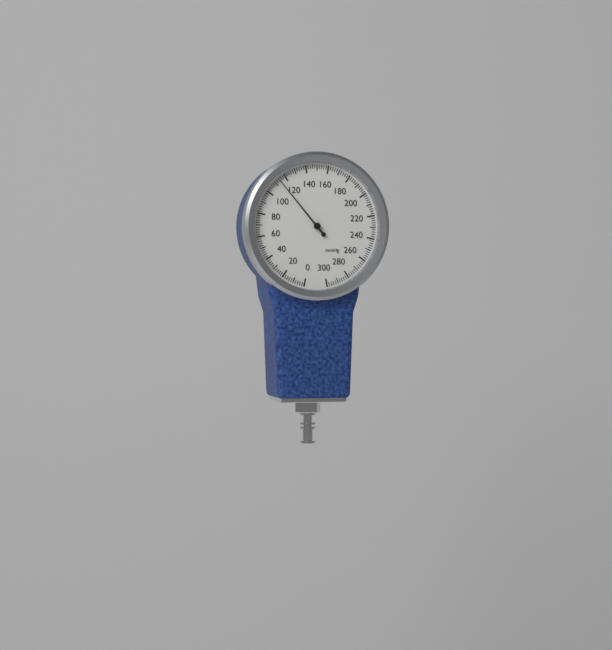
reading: 114 mmHg
